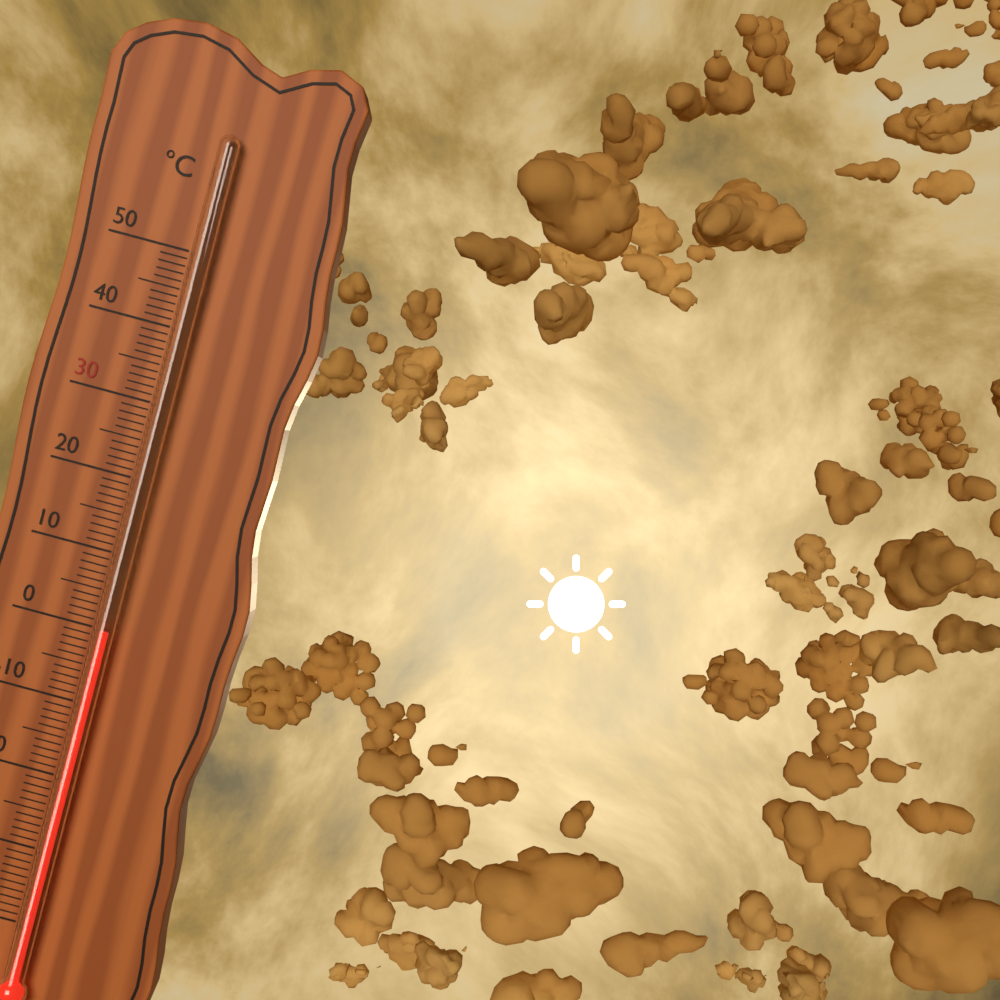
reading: 0 °C
